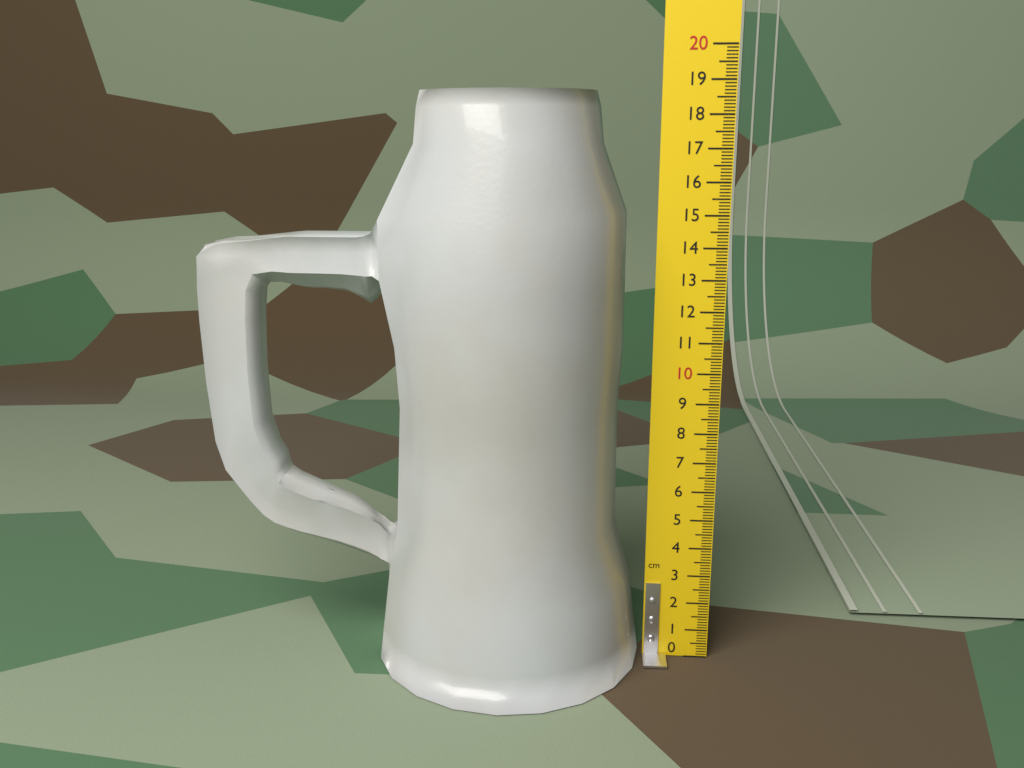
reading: 18.7 cm
